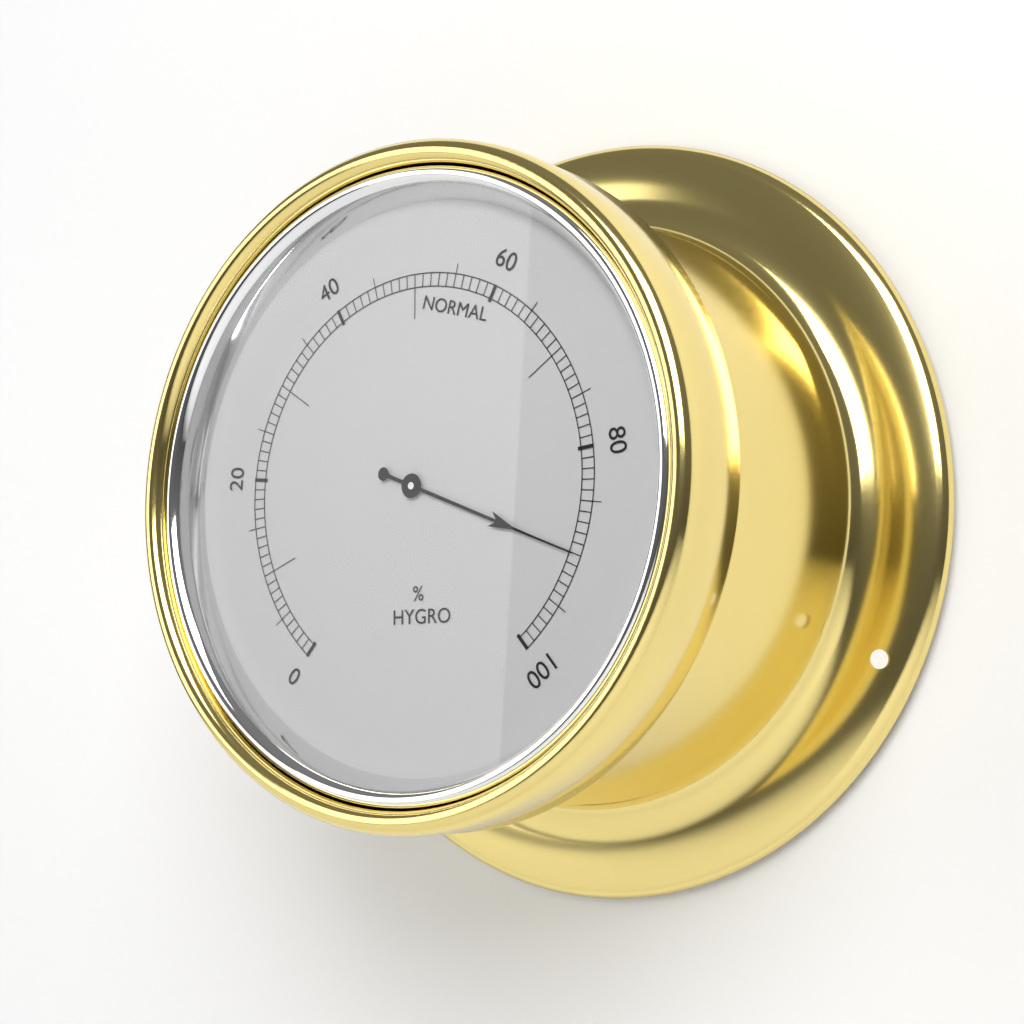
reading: 90 %
